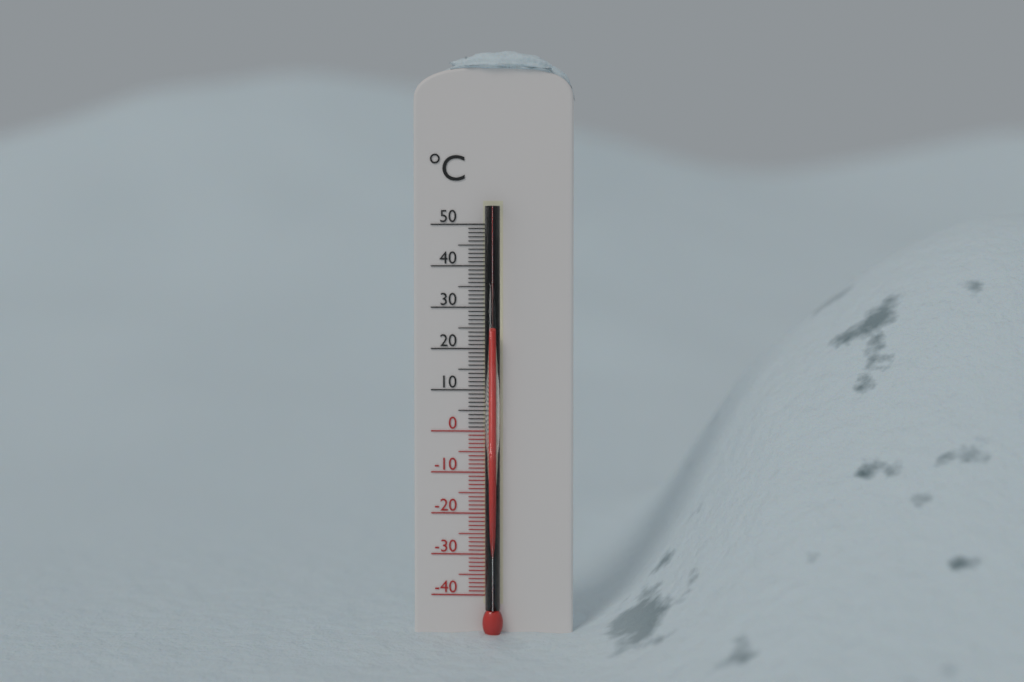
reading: 24 °C
